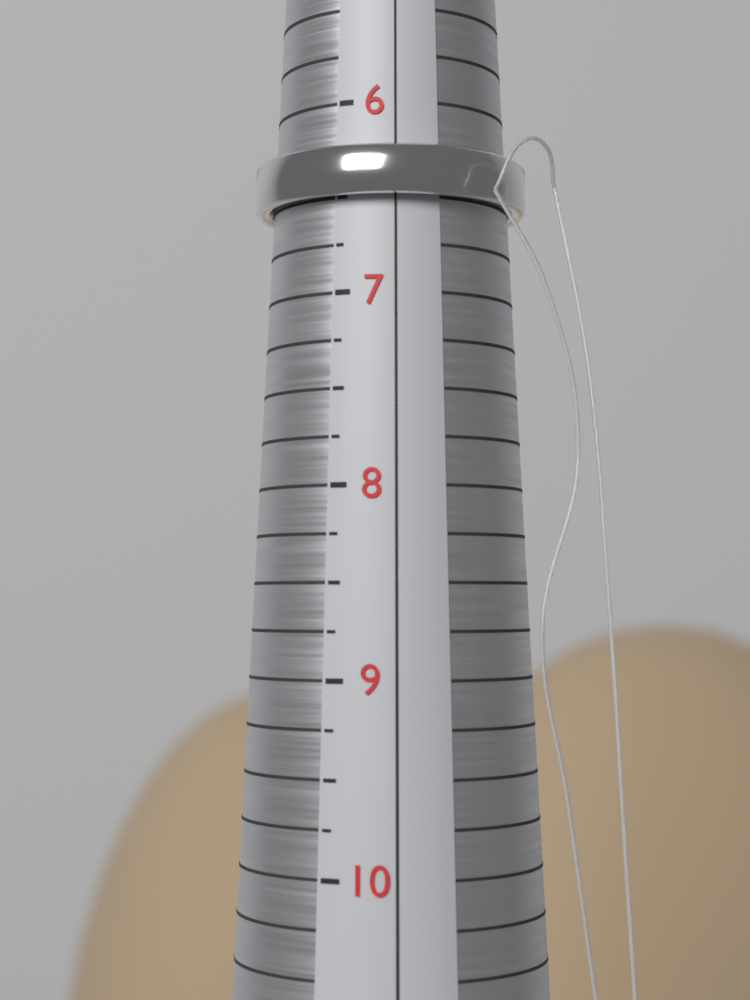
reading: 6.50 (no unit)
